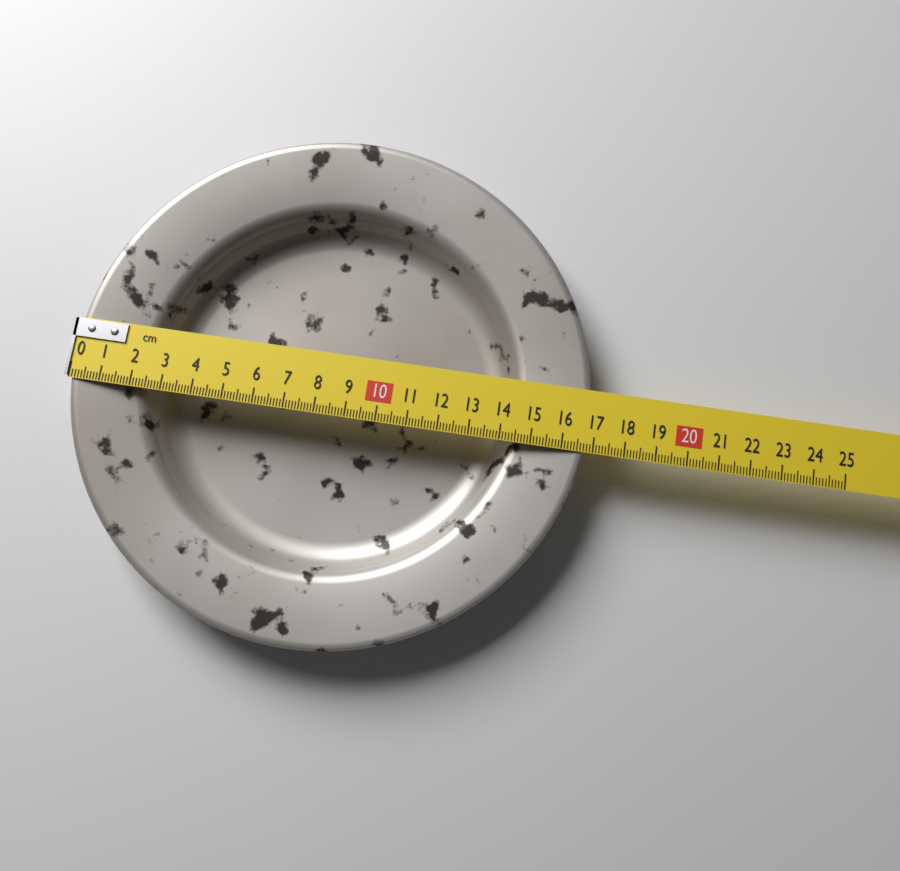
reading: 16.8 cm
